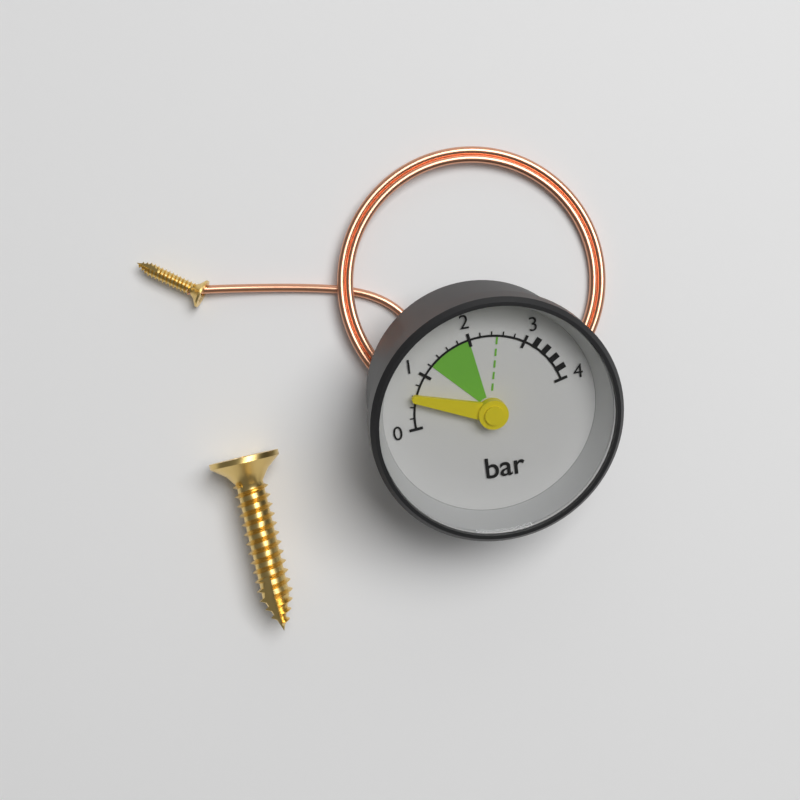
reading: 0.6 bar
